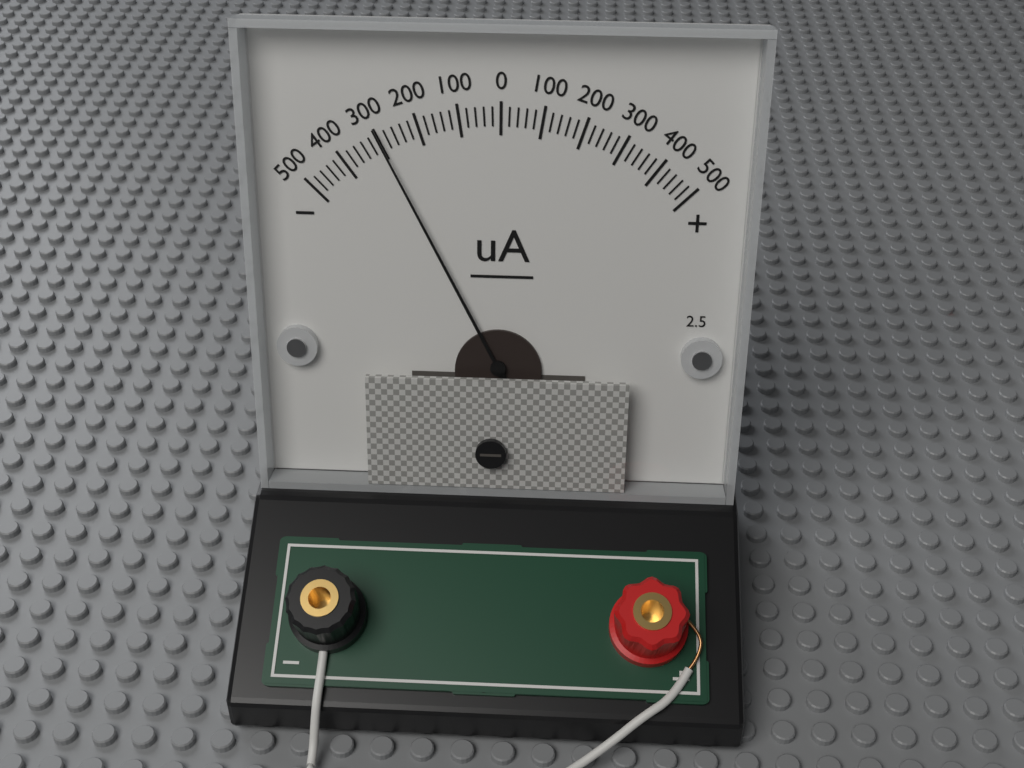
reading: -300 uA
